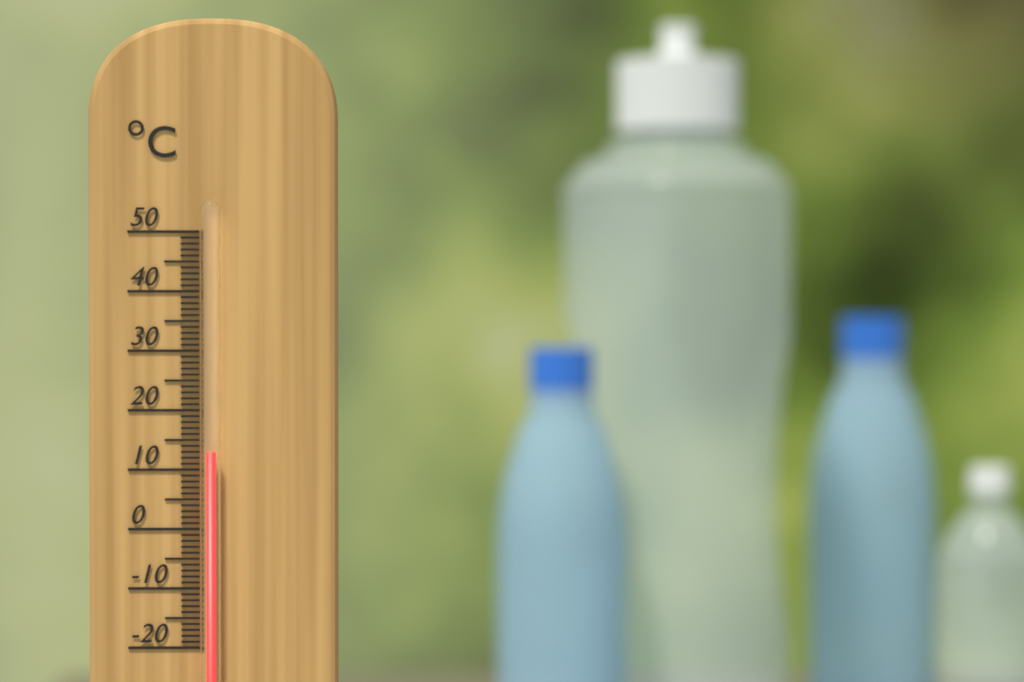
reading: 13 °C
